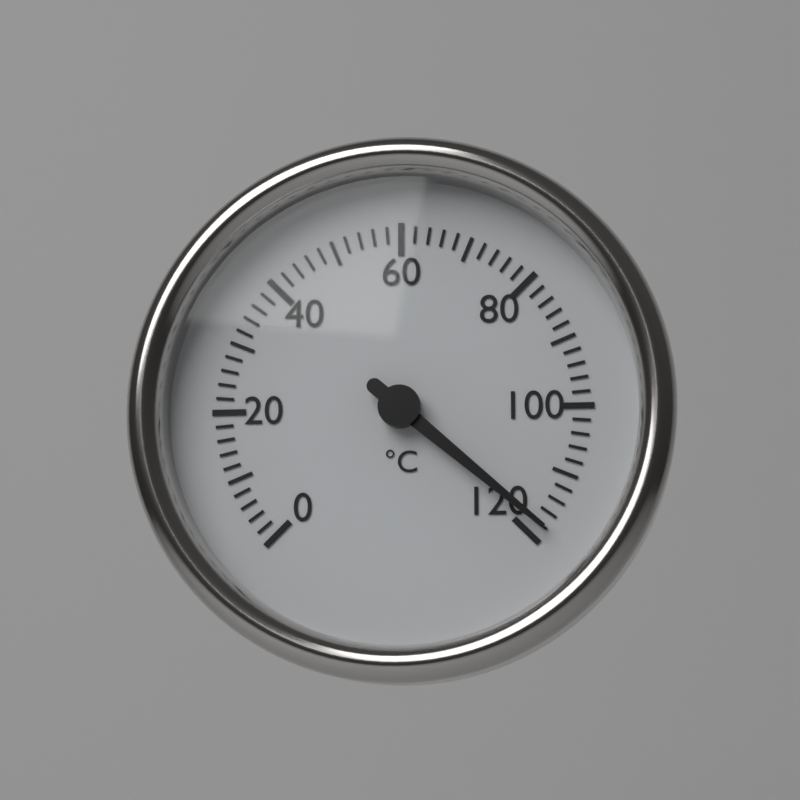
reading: 118 °C
